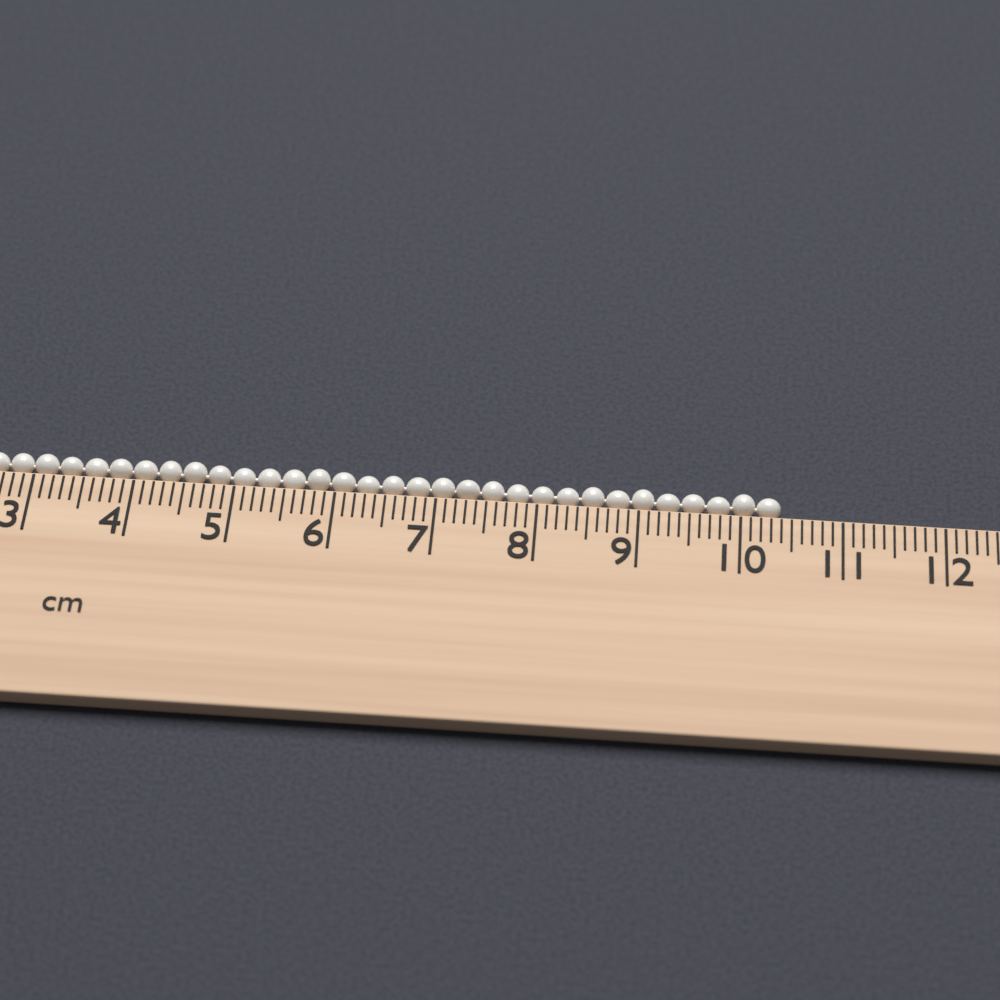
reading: 10.4 cm
